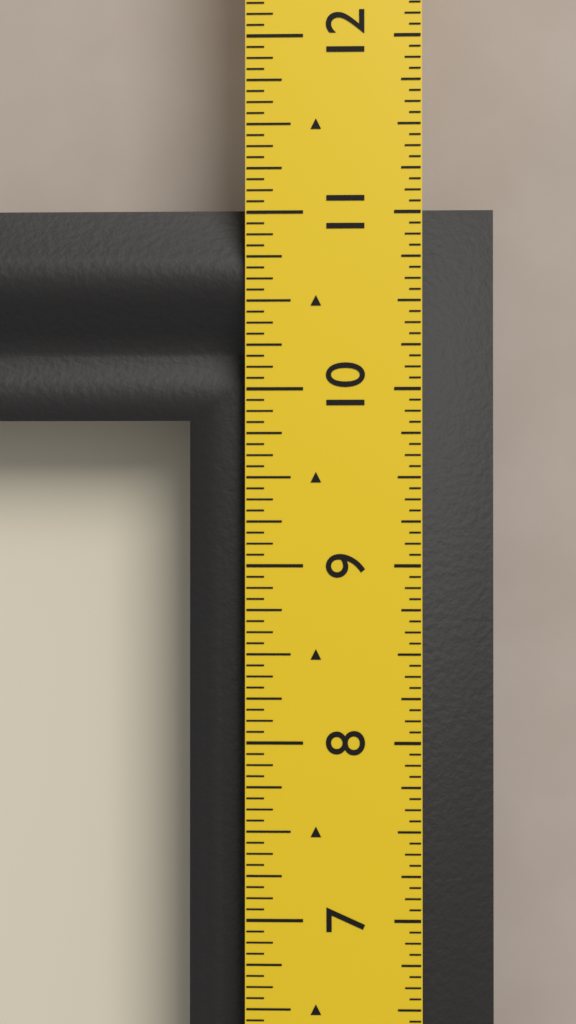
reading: 11.0625 in
